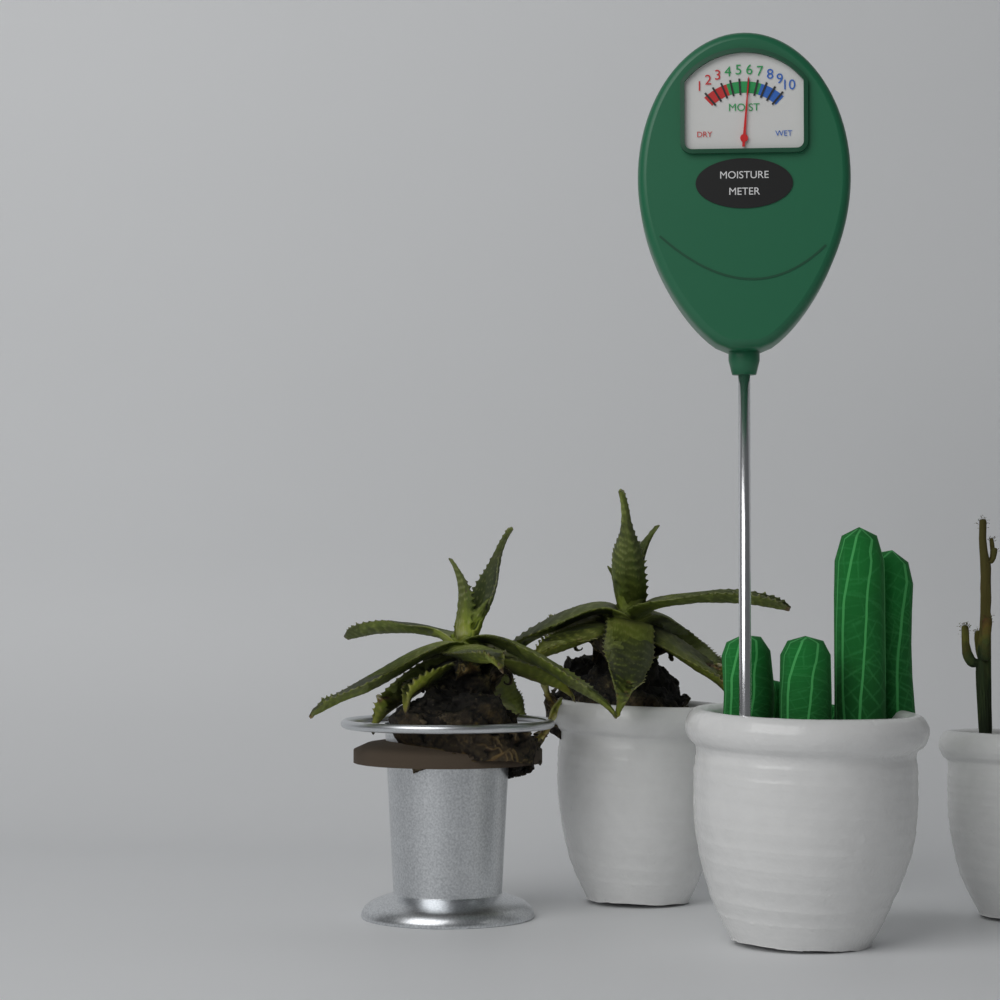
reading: 6 (no unit)
